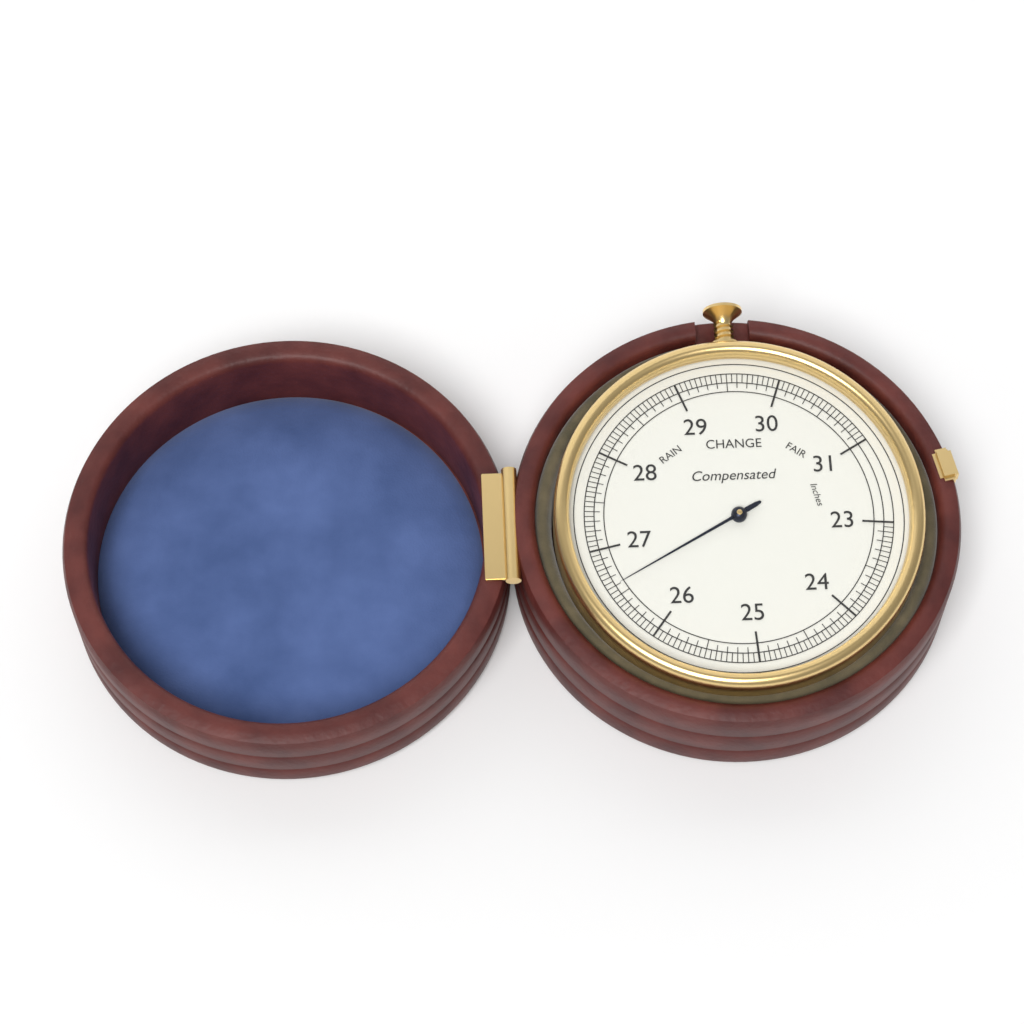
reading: 26.60 inches
